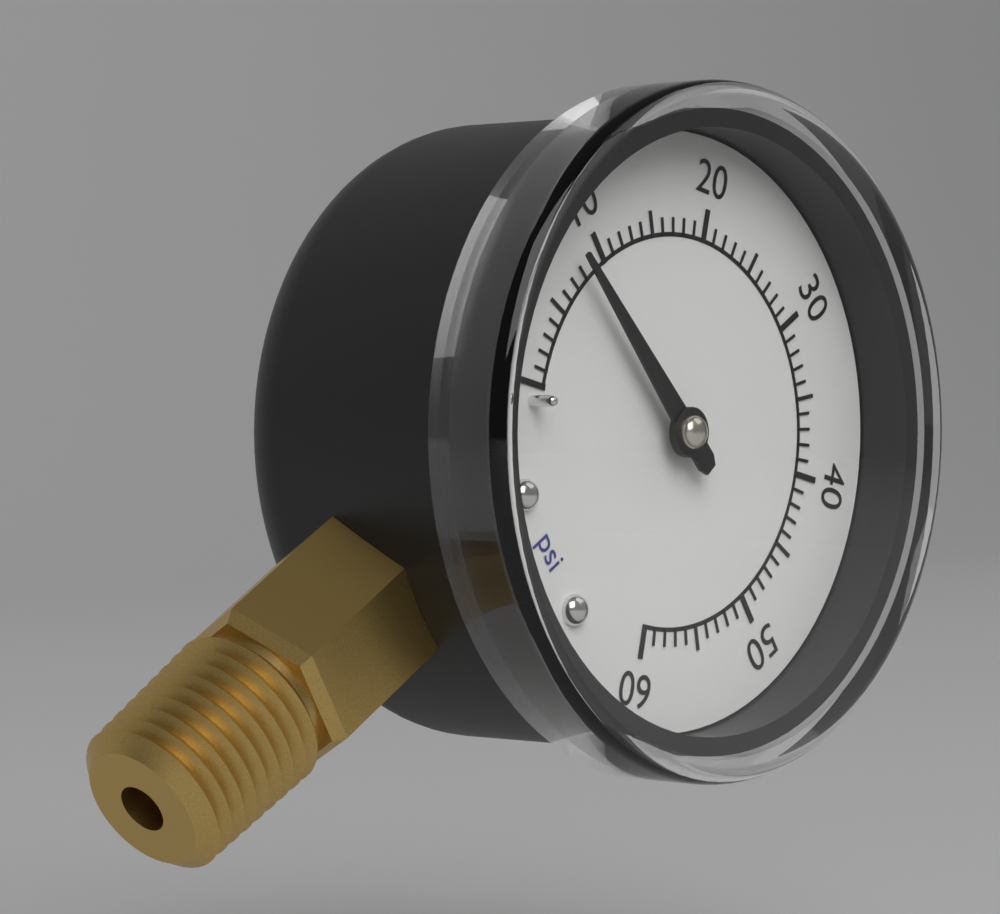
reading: 8 psi
